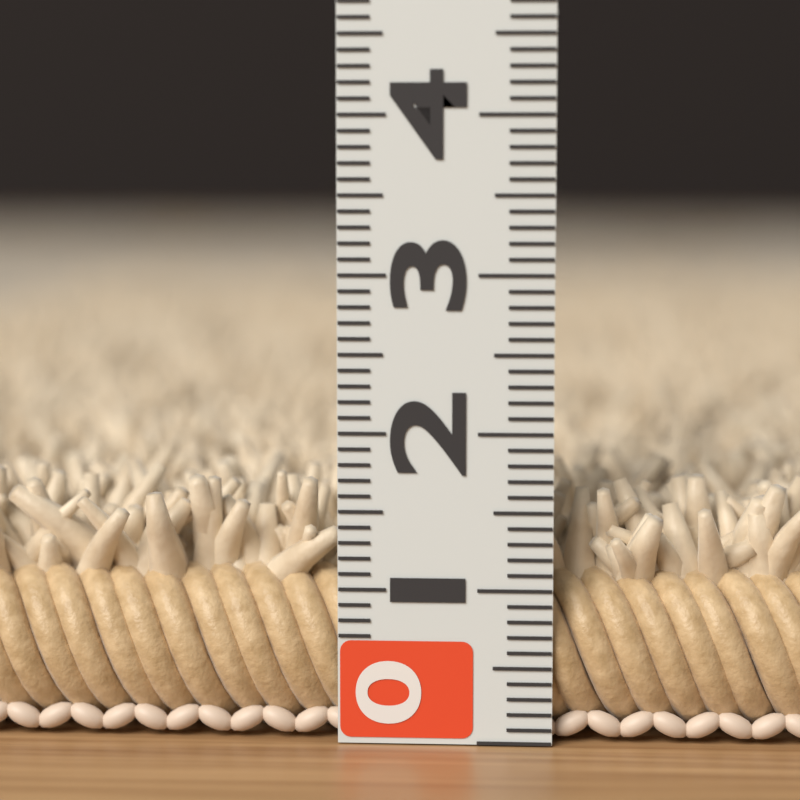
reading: 1.7 (no unit)
